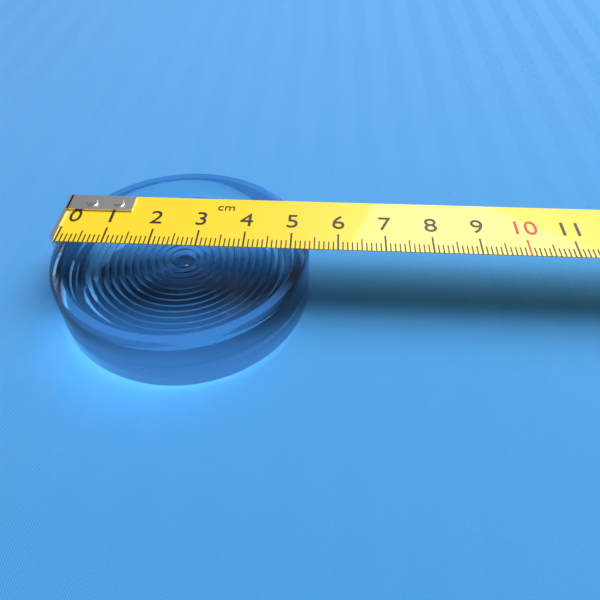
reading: 5.4 cm
